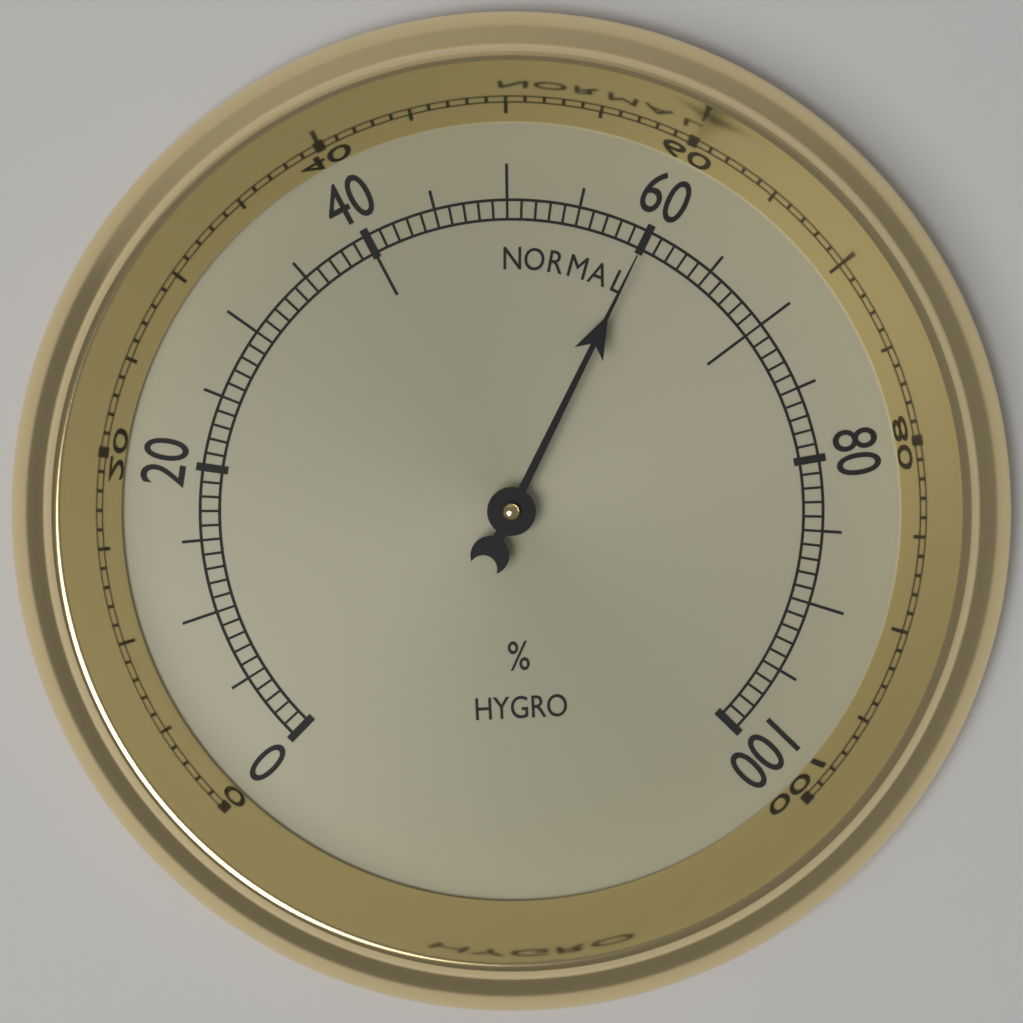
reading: 60 %
